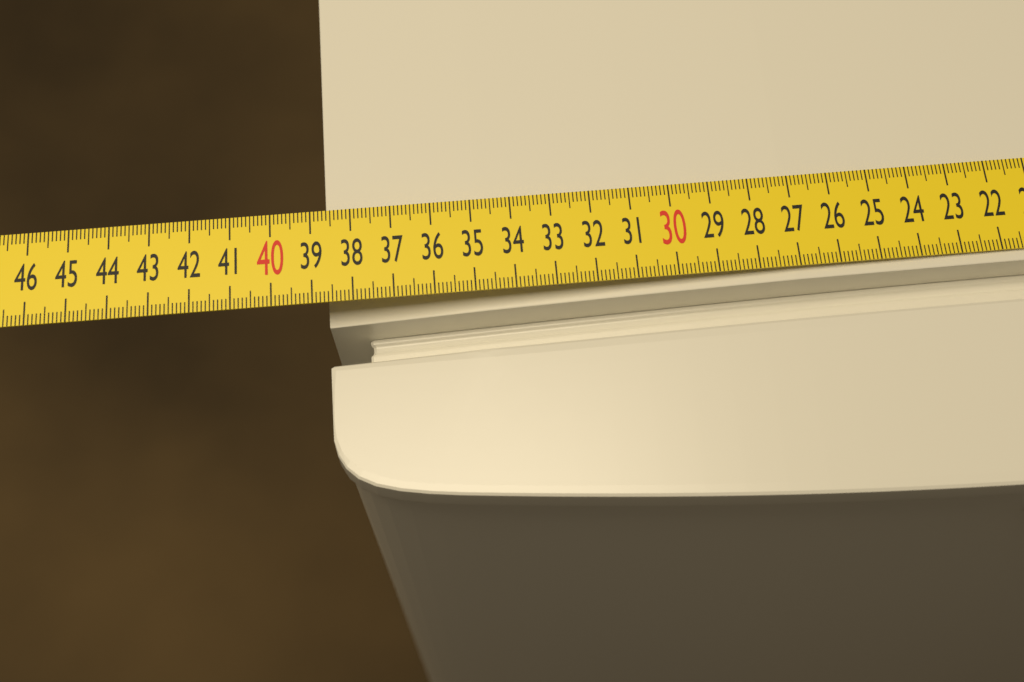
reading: 38.7 cm
